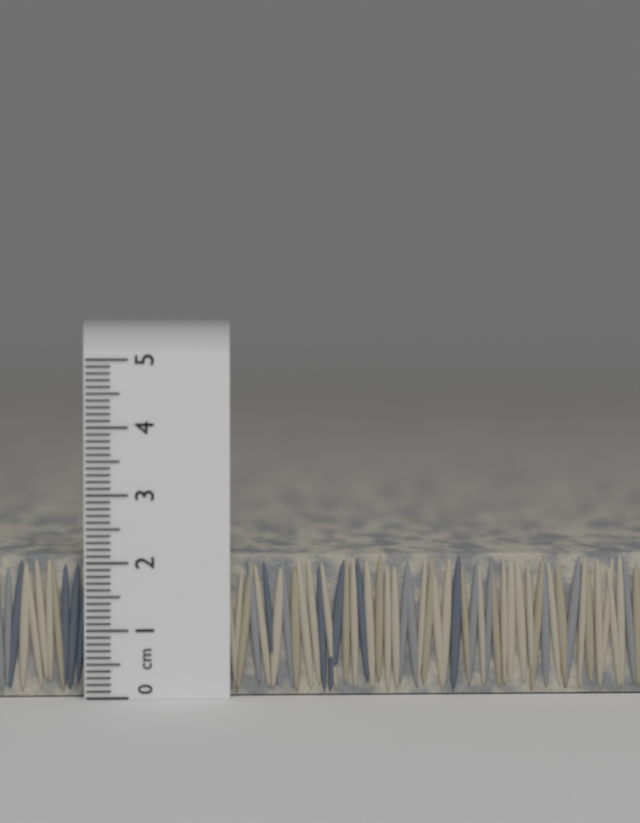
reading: 2.1 cm
